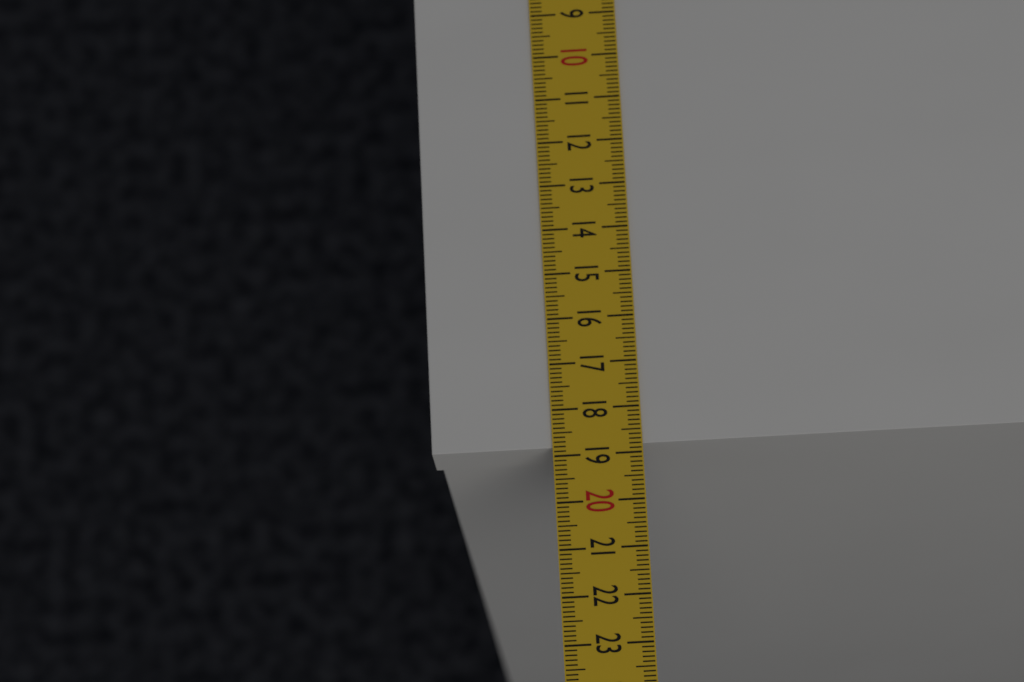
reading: 18.8 cm
